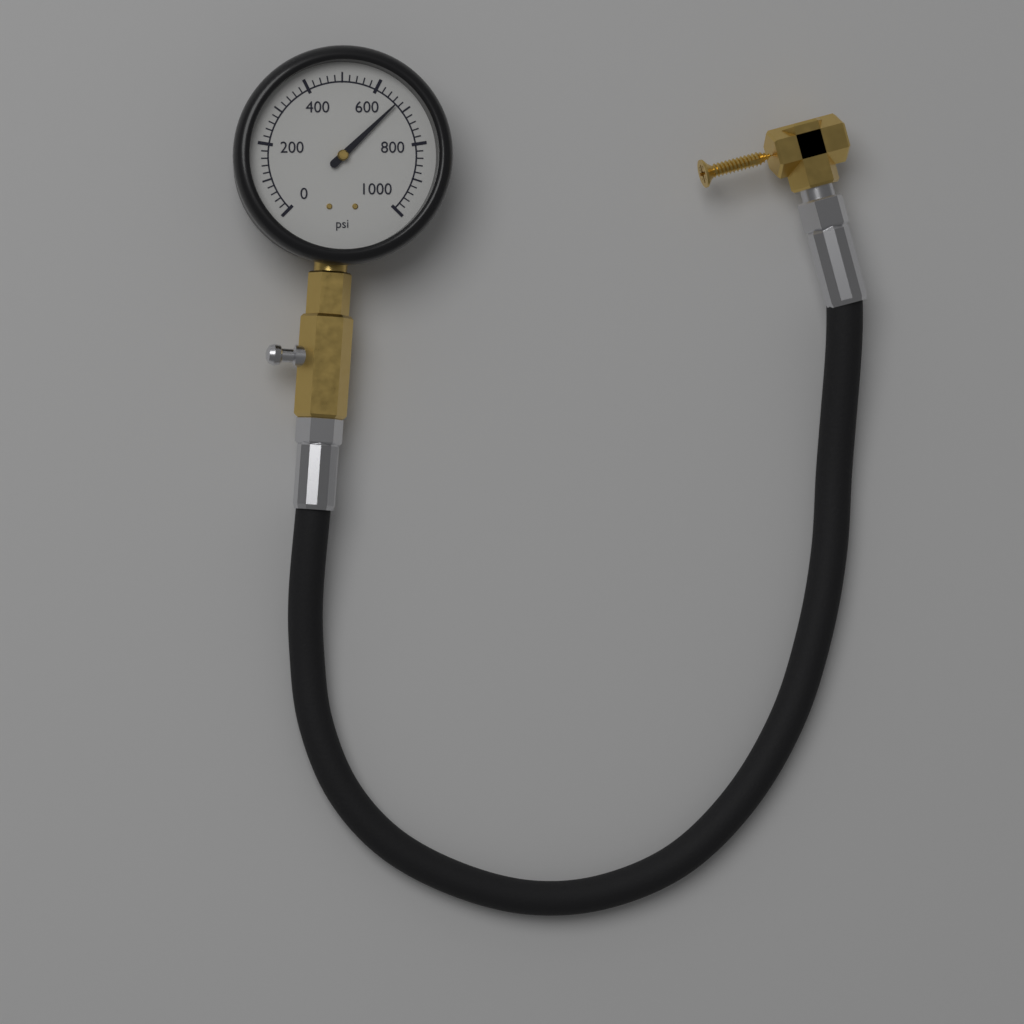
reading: 670 psi
